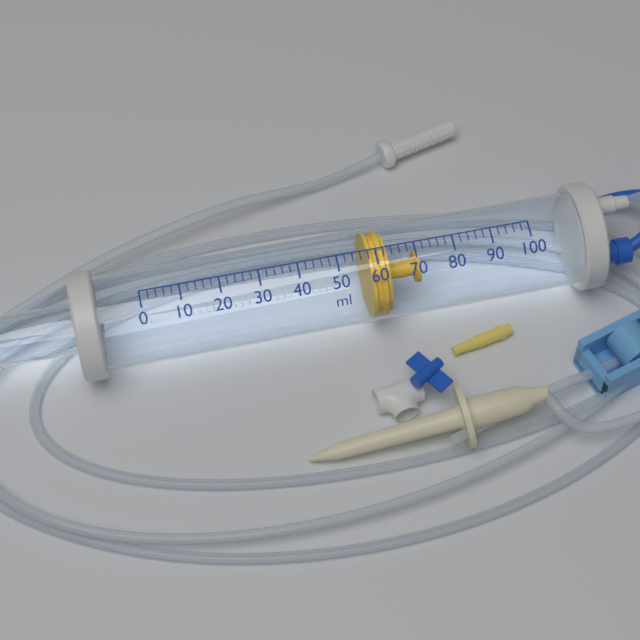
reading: 58 ml
